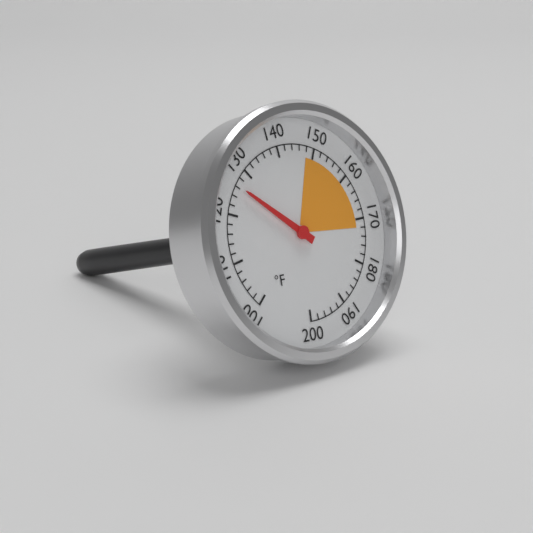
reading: 126 °F
